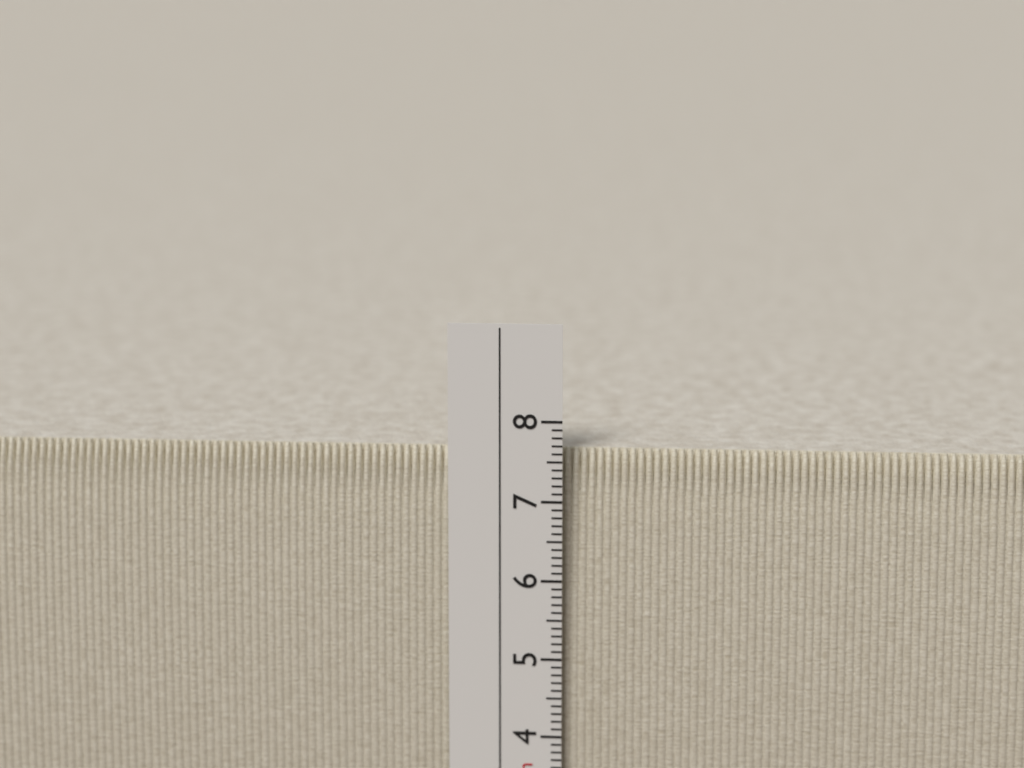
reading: 7.6 cm
